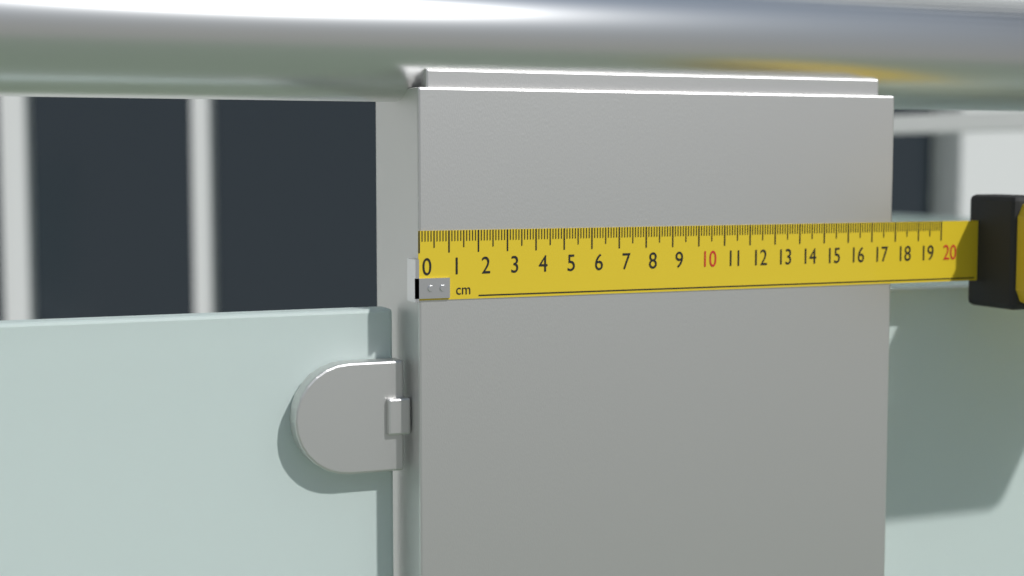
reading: 17.9 cm
